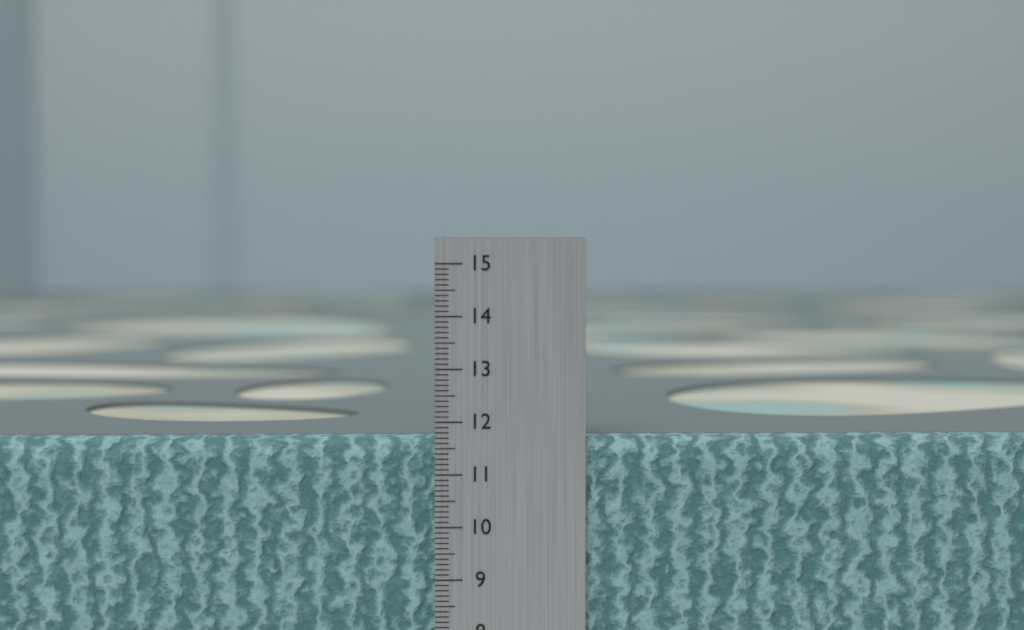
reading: 11.7 cm
